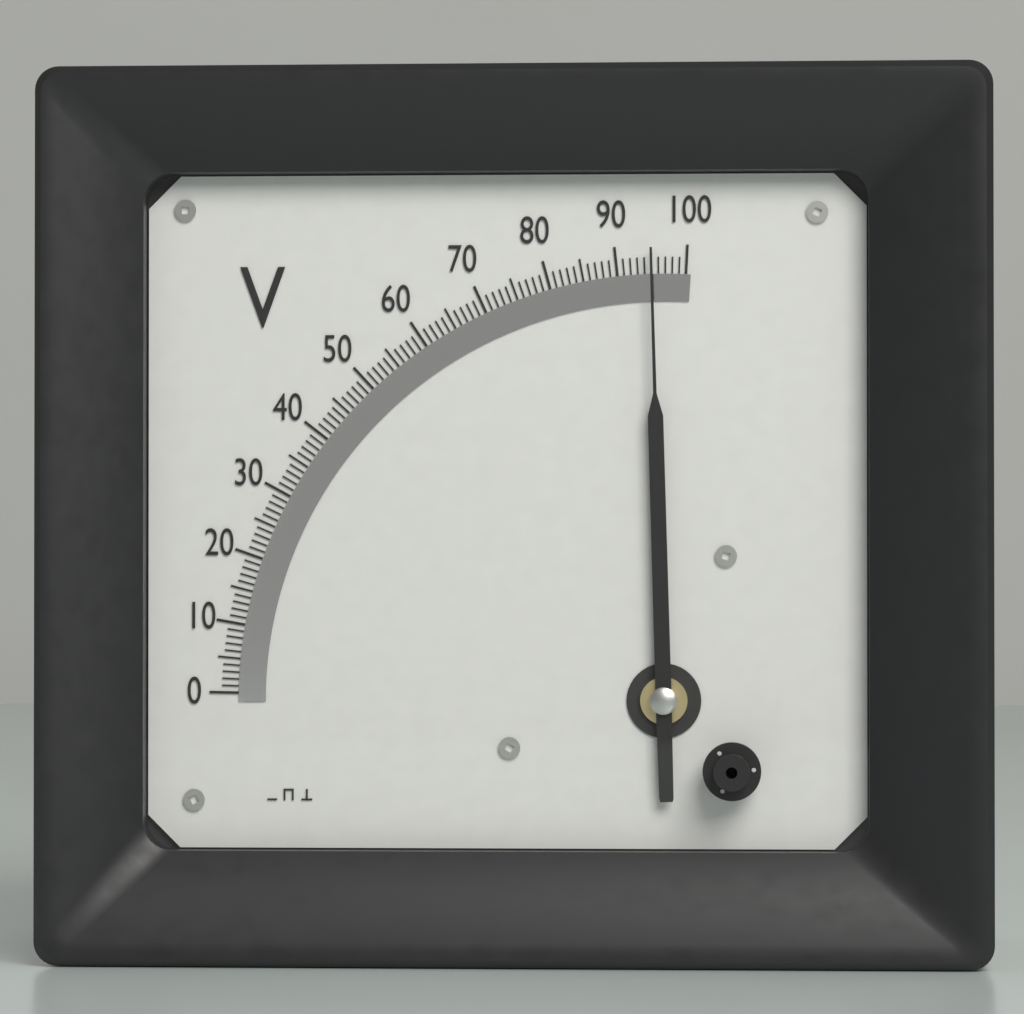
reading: 95 V
